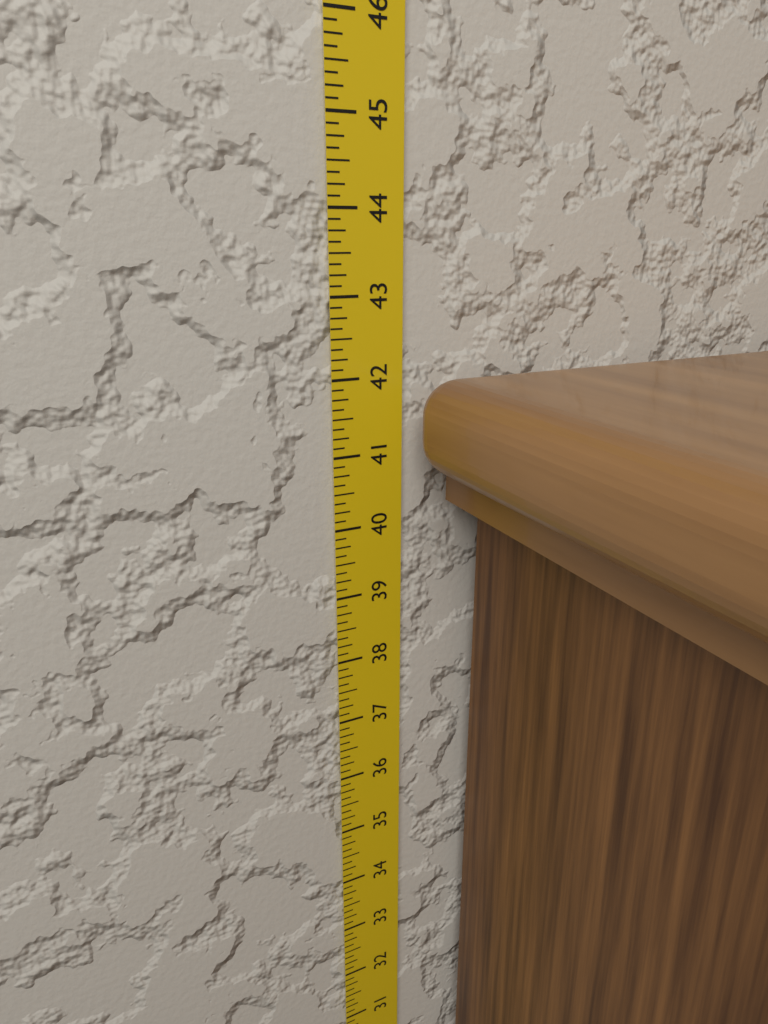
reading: 42.000 in
